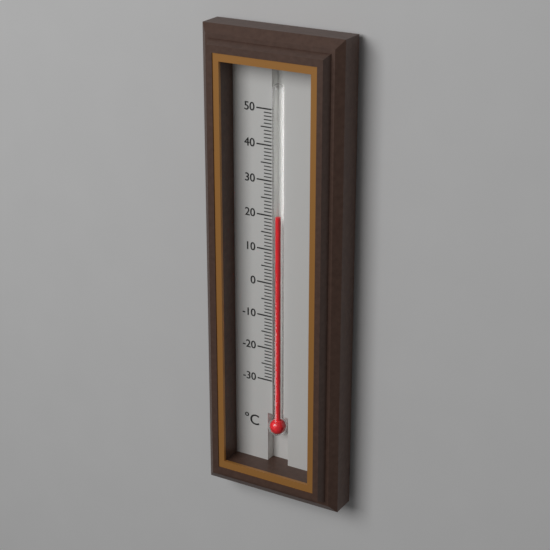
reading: 20 °C
